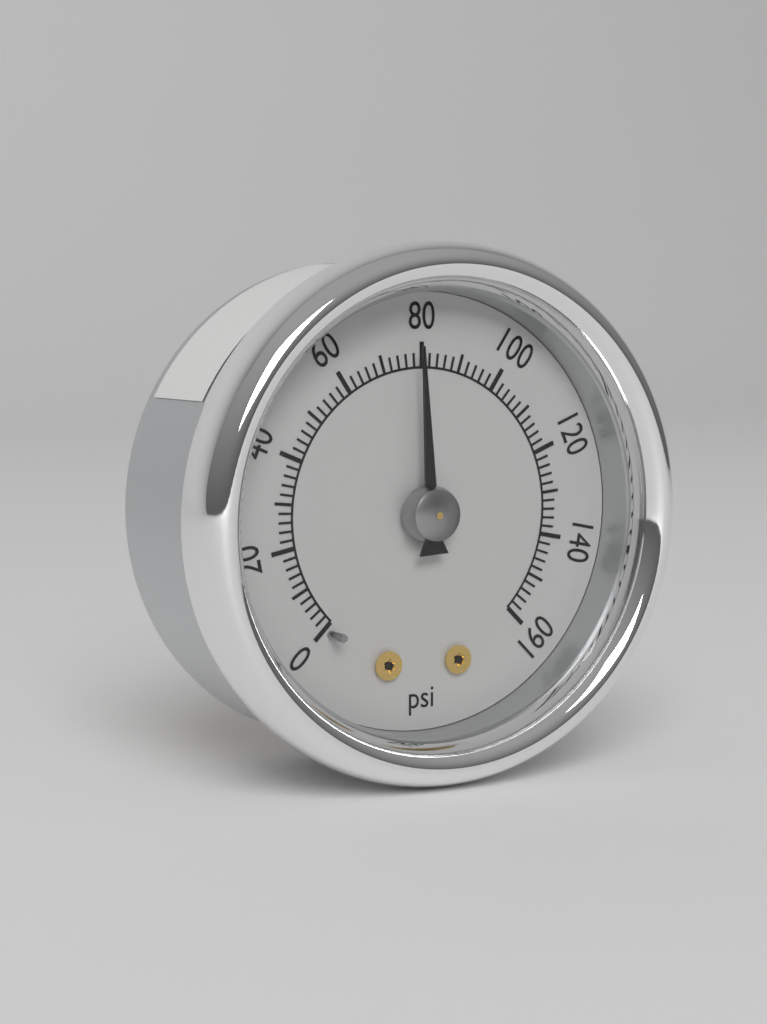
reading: 78 psi
